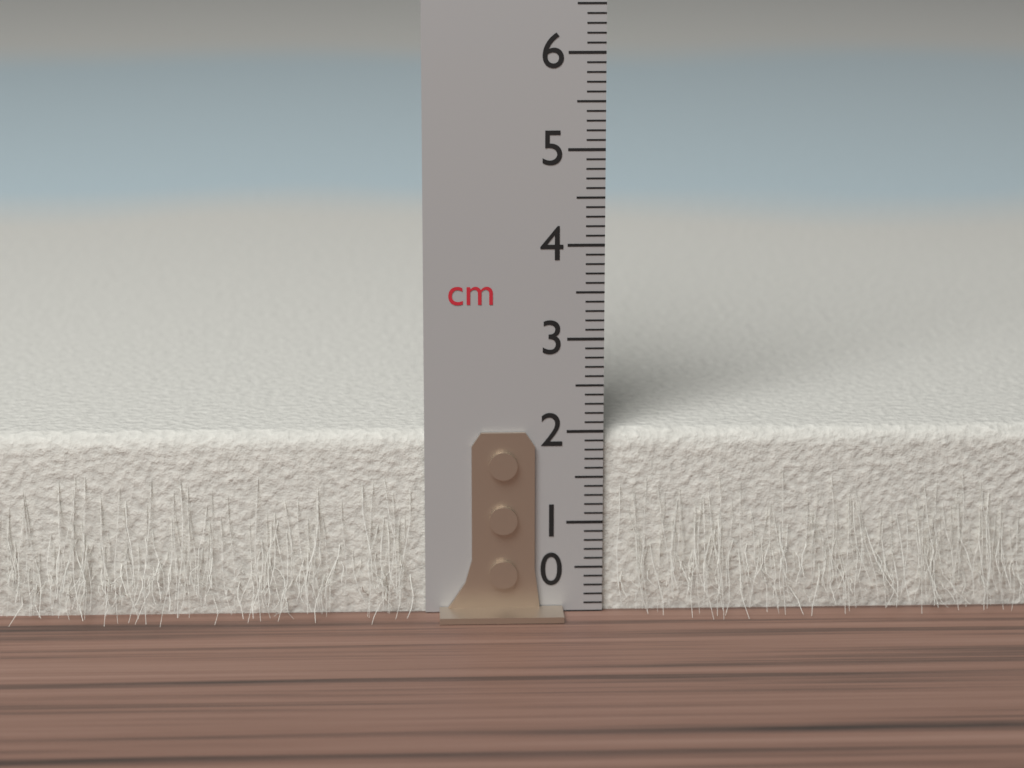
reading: 2.0 cm
